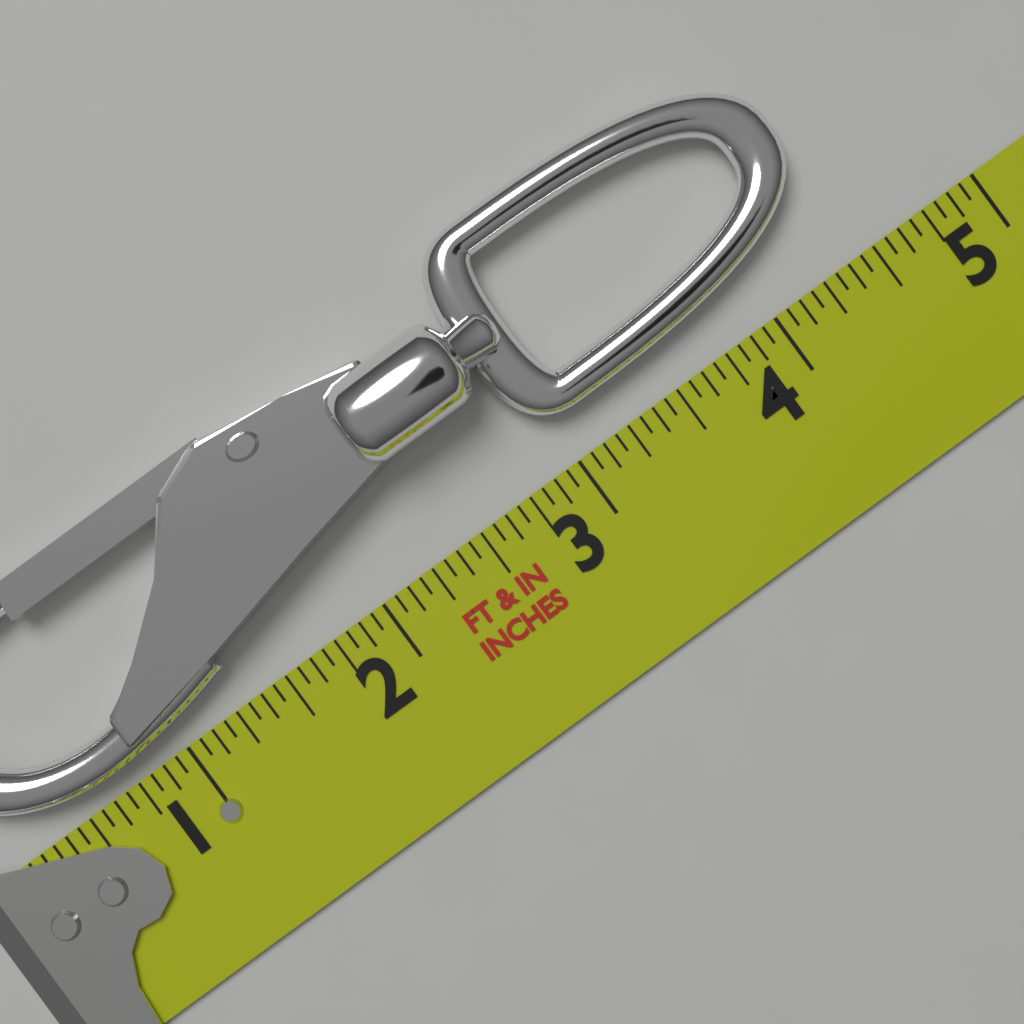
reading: 4.4375 in
